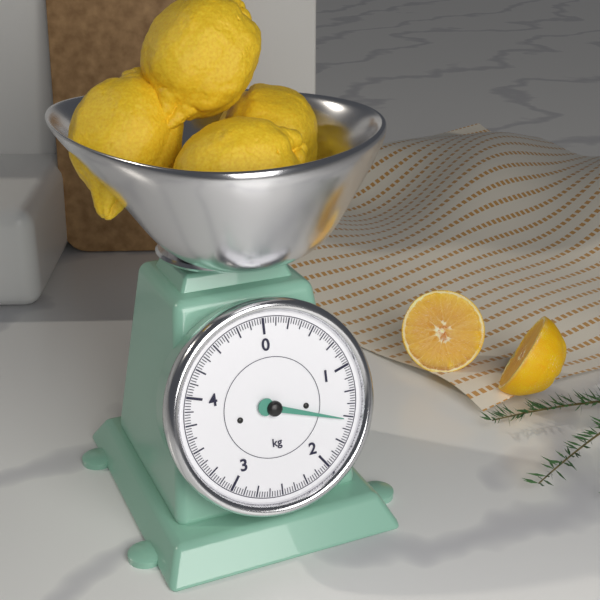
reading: 1.525 kg
